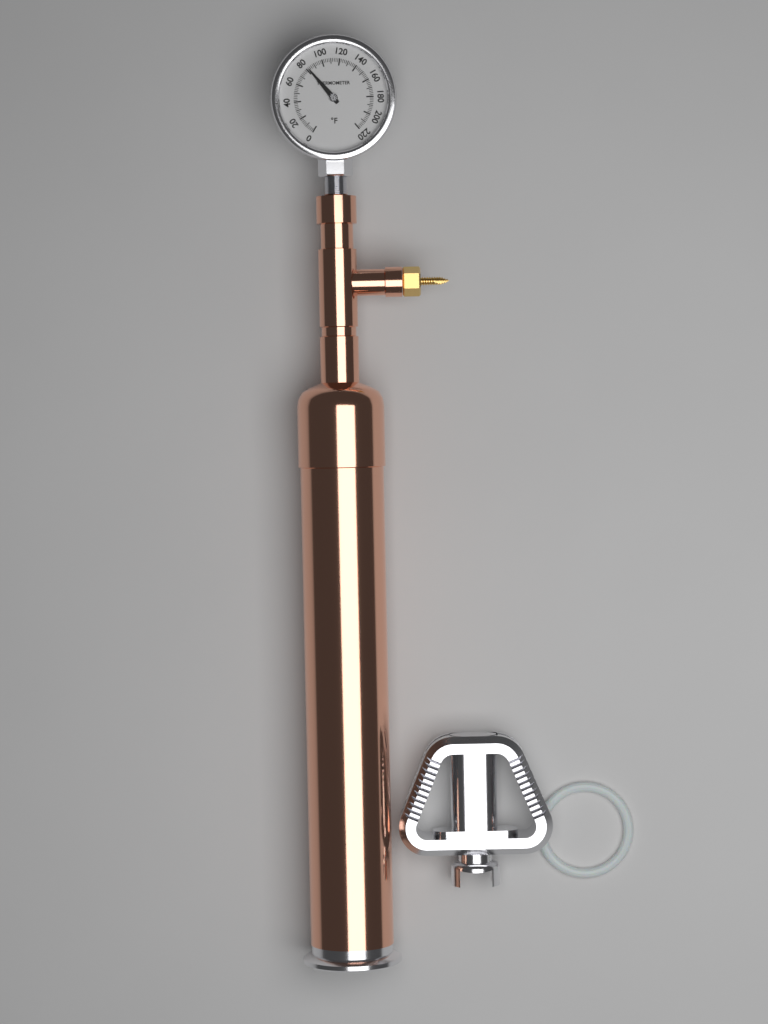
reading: 82 °F
